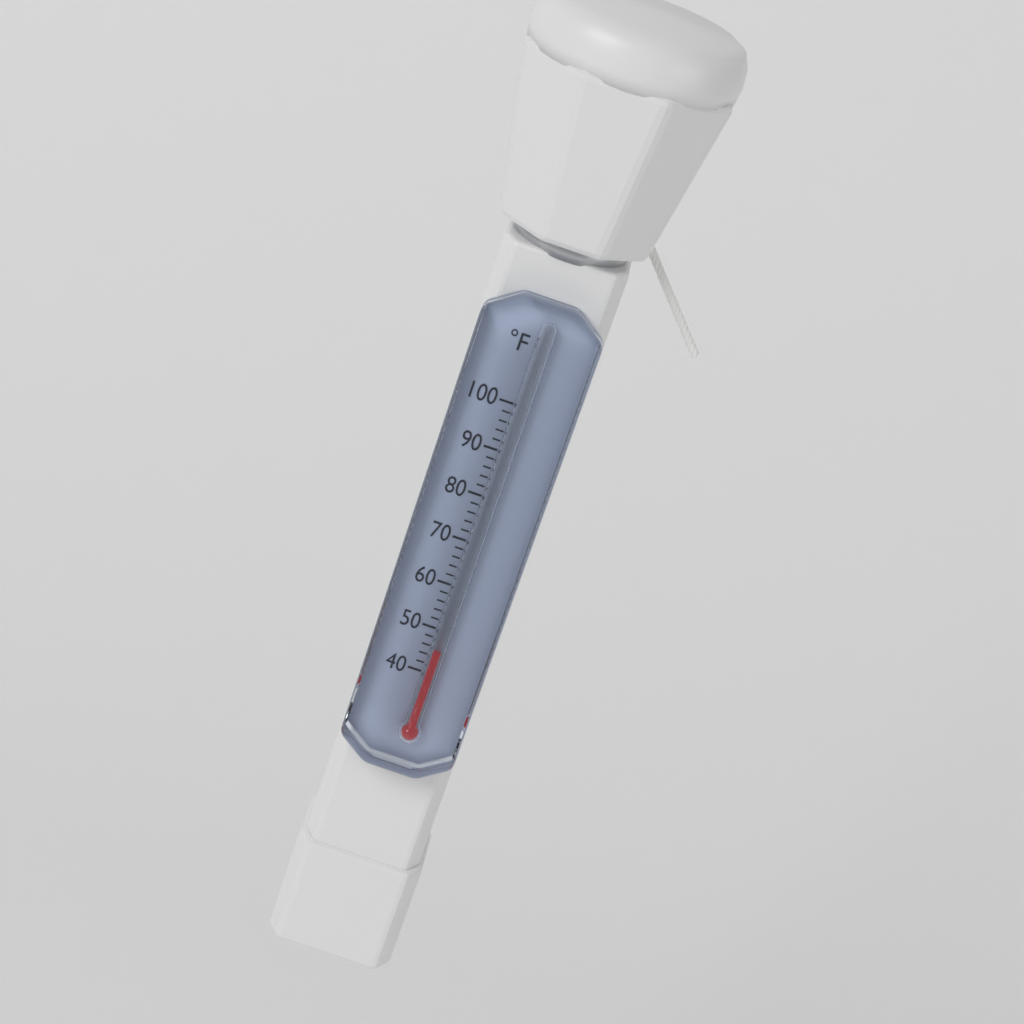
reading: 46 °F
